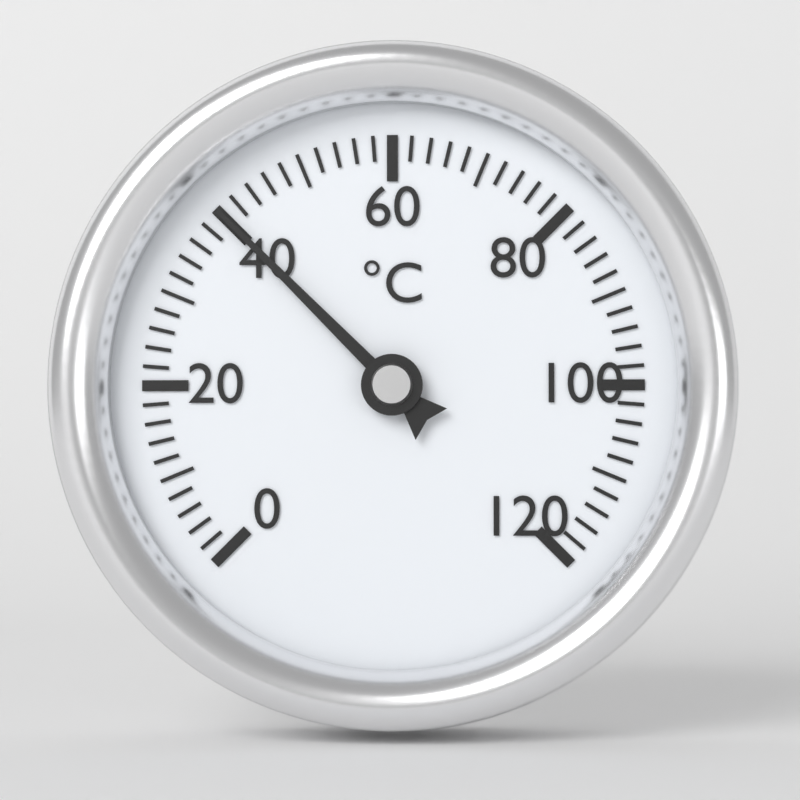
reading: 40 °C
